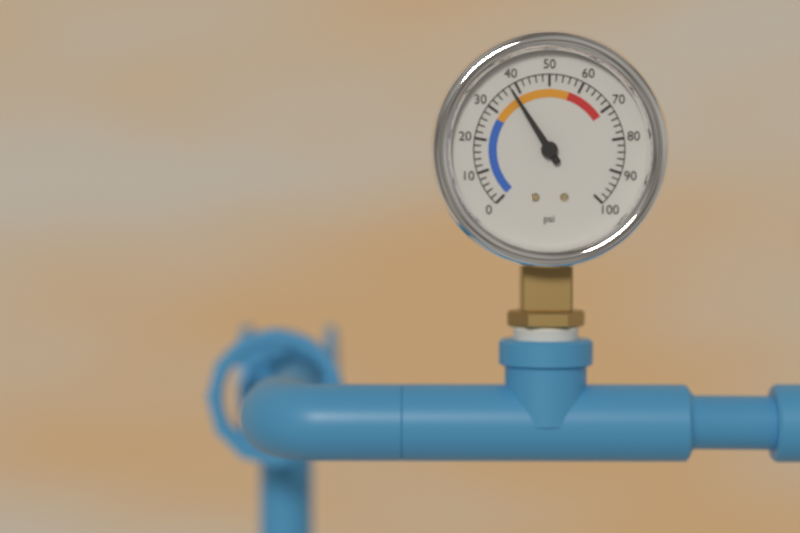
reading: 38 psi
